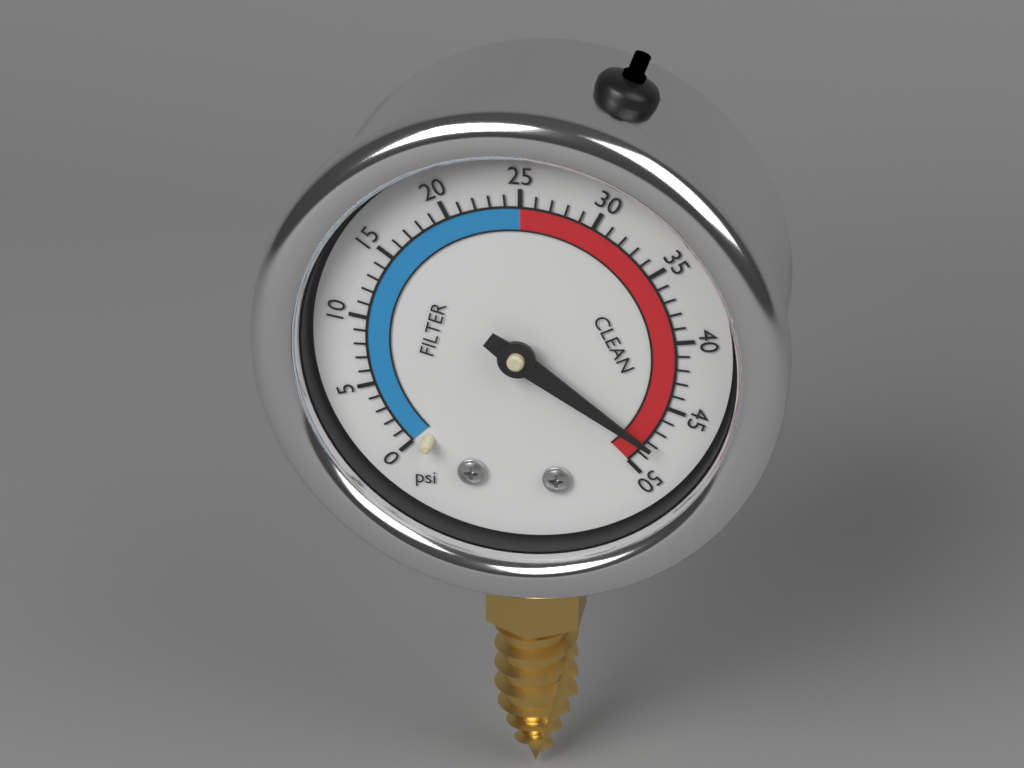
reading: 48 psi
